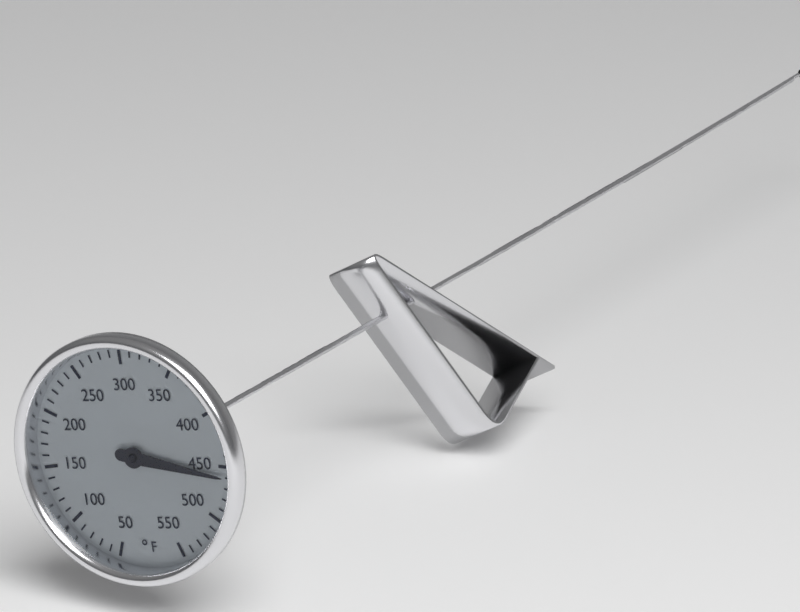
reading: 460 °F
